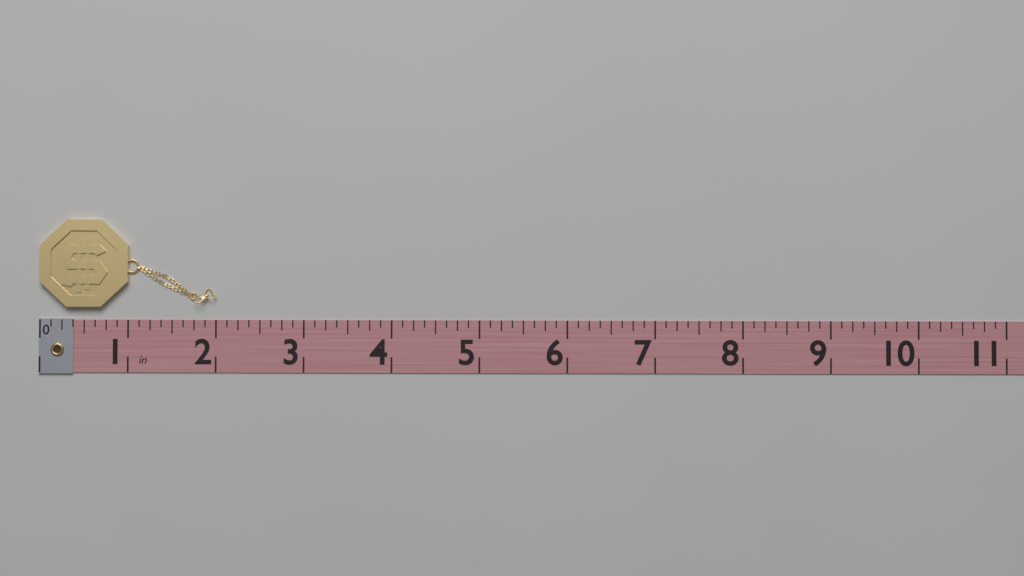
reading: 2.000 in
